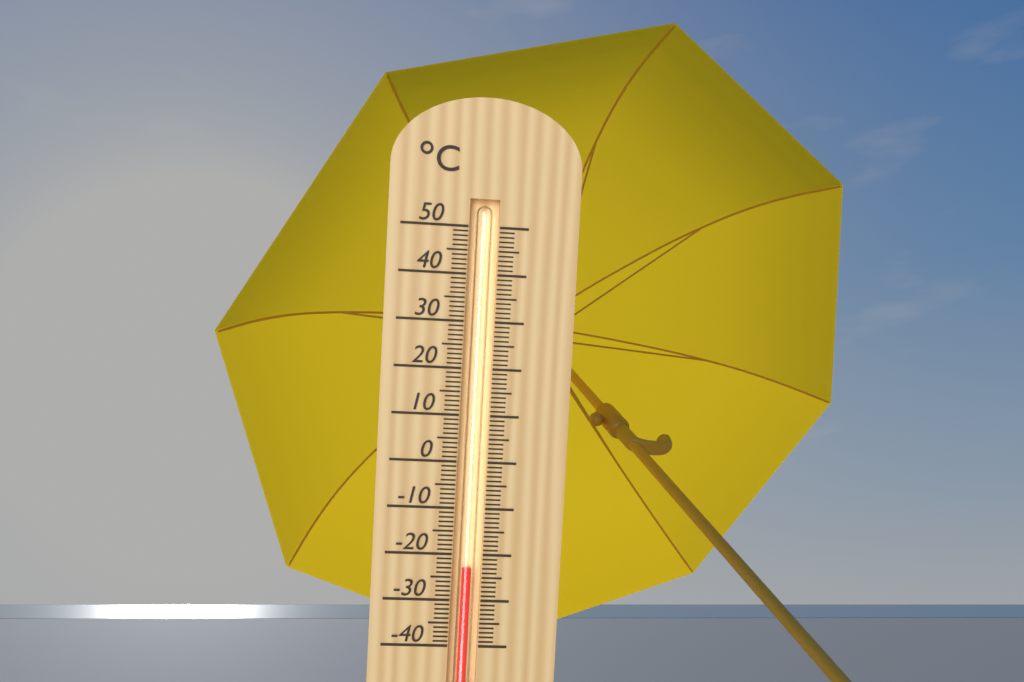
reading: -23 °C
